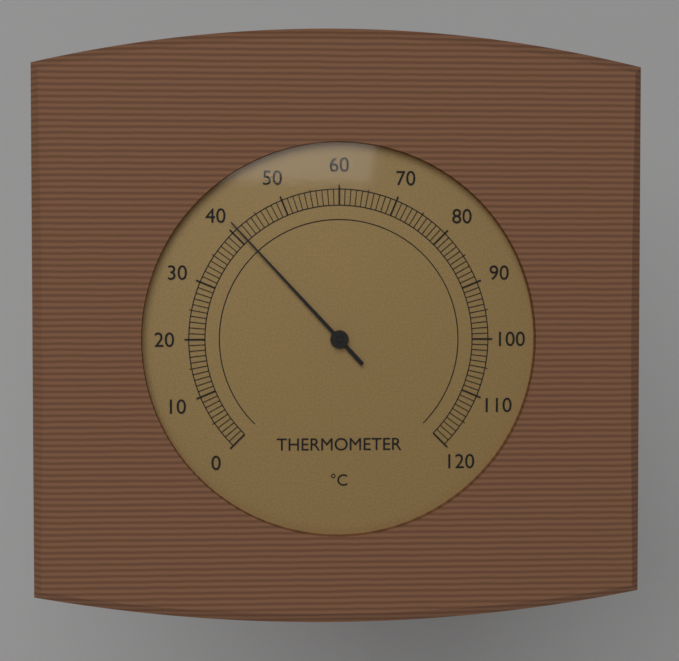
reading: 41 °C
